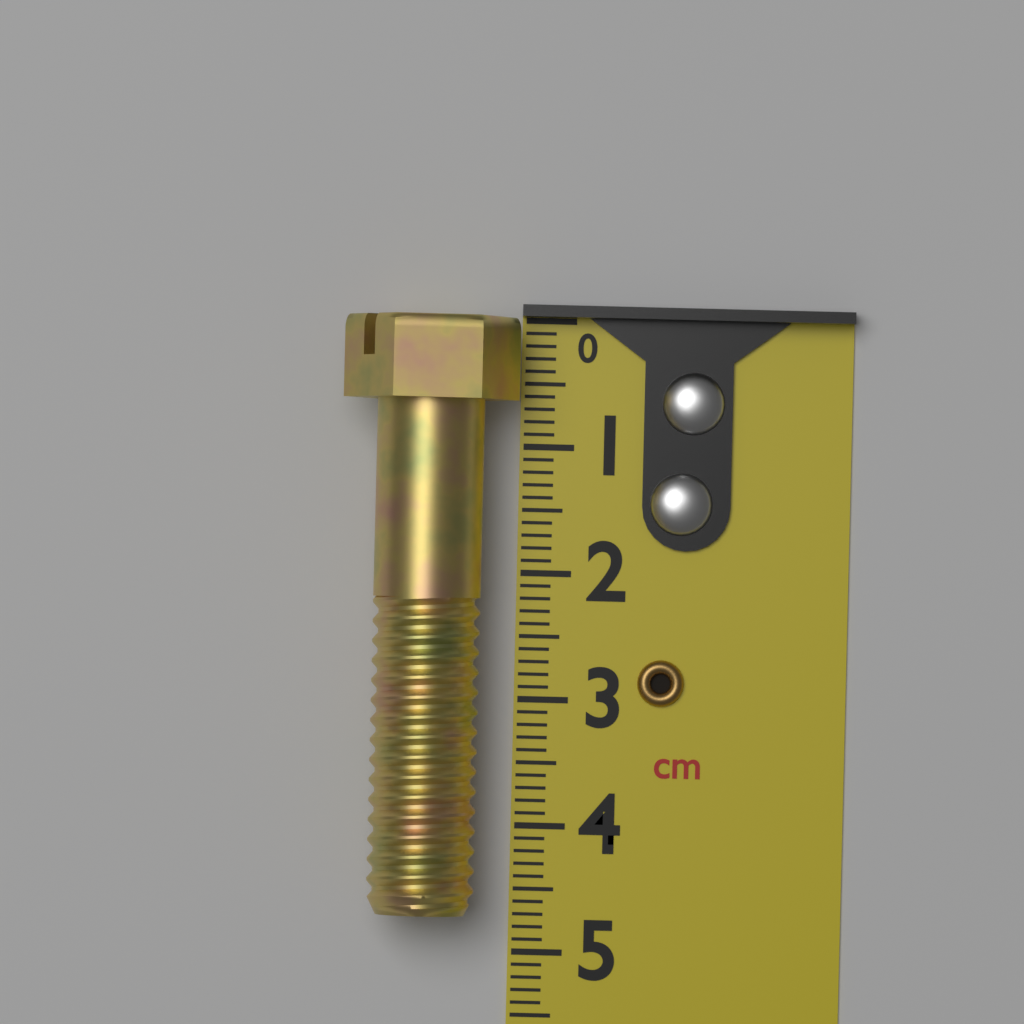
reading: 4.7 cm
